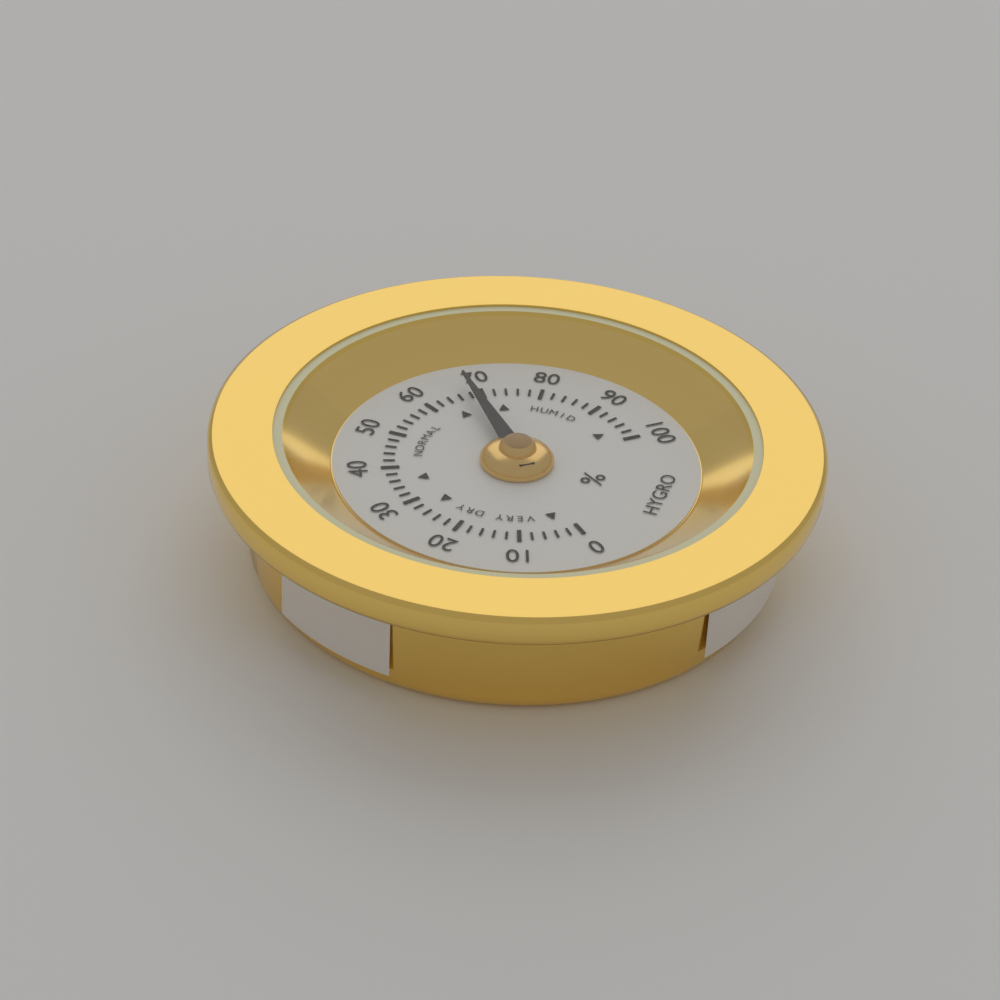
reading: 68 %
